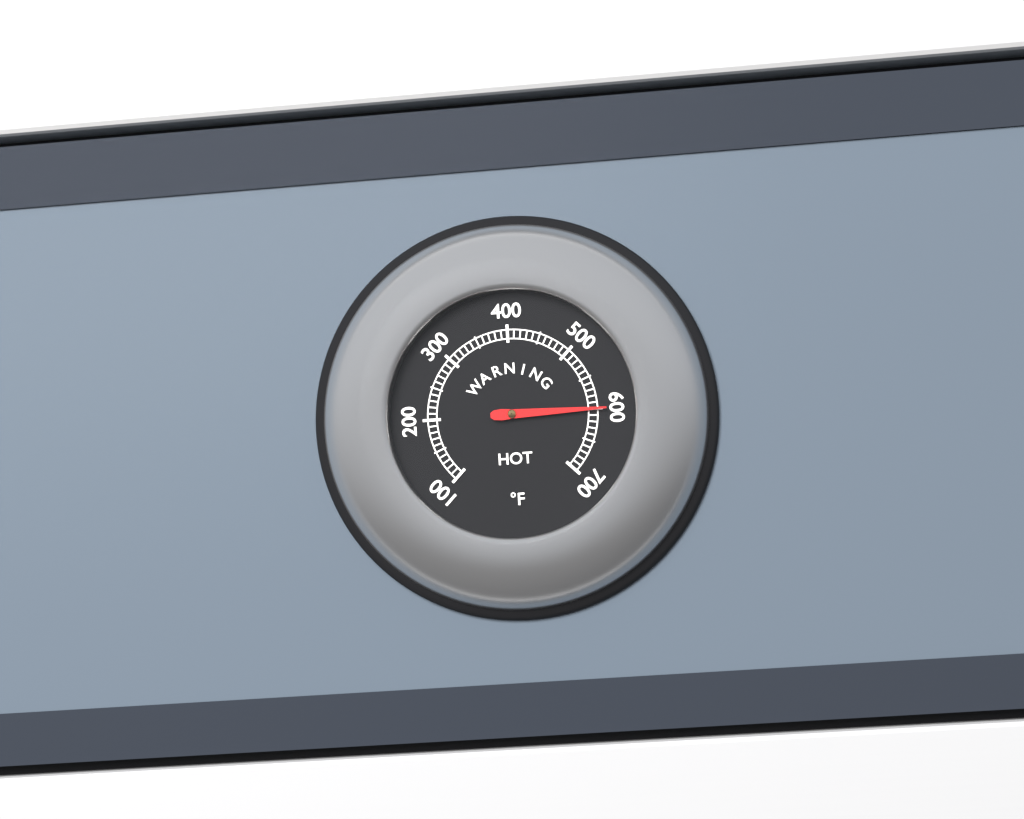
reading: 600 °F
